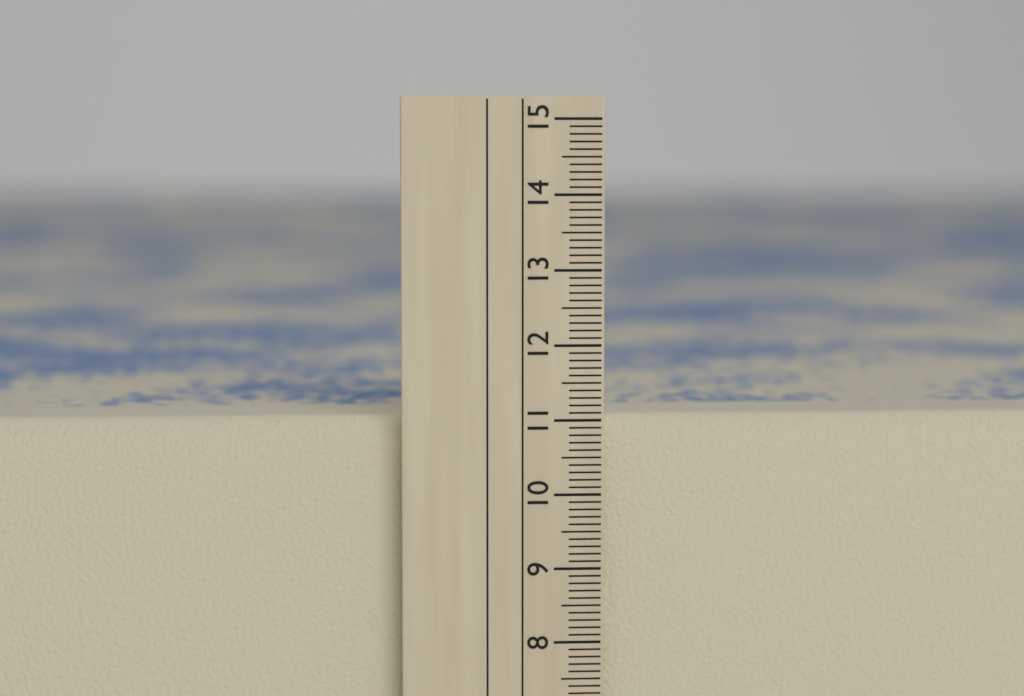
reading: 11.0 cm
